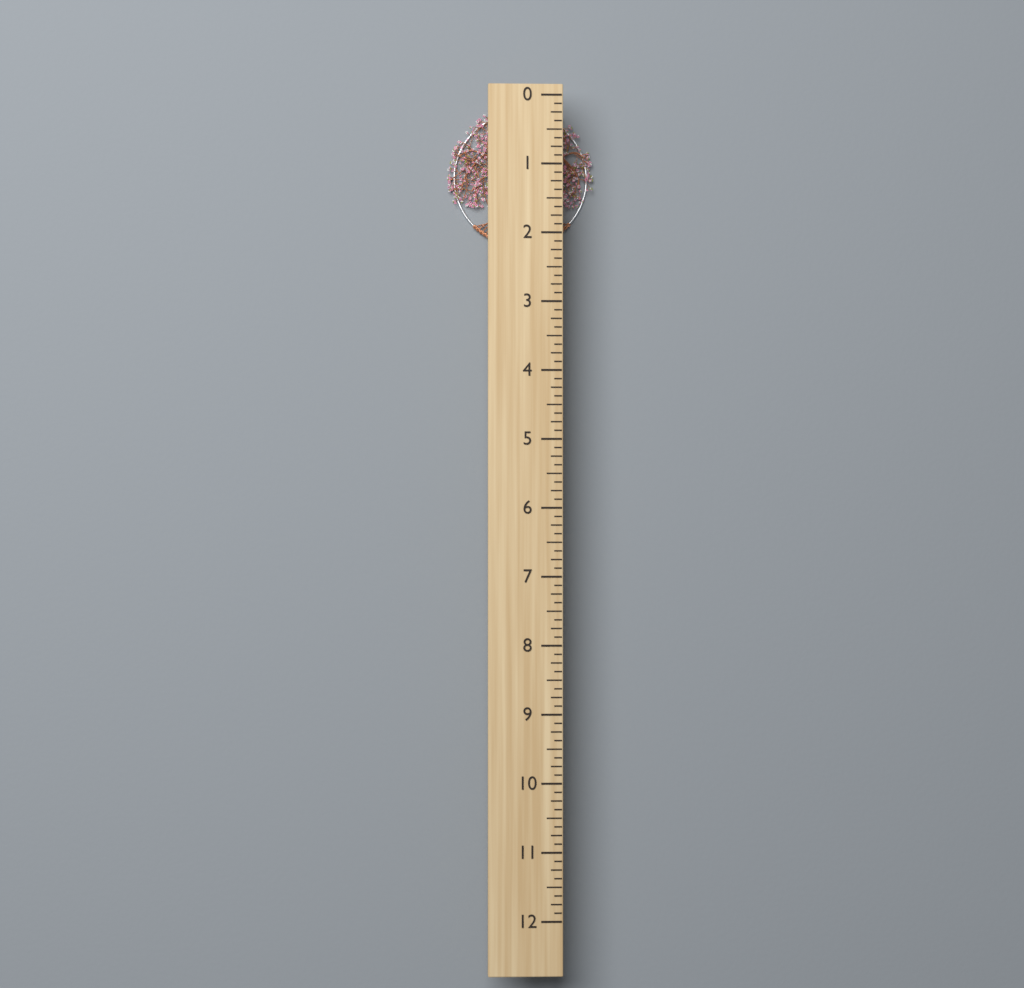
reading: 2.125 (no unit)
